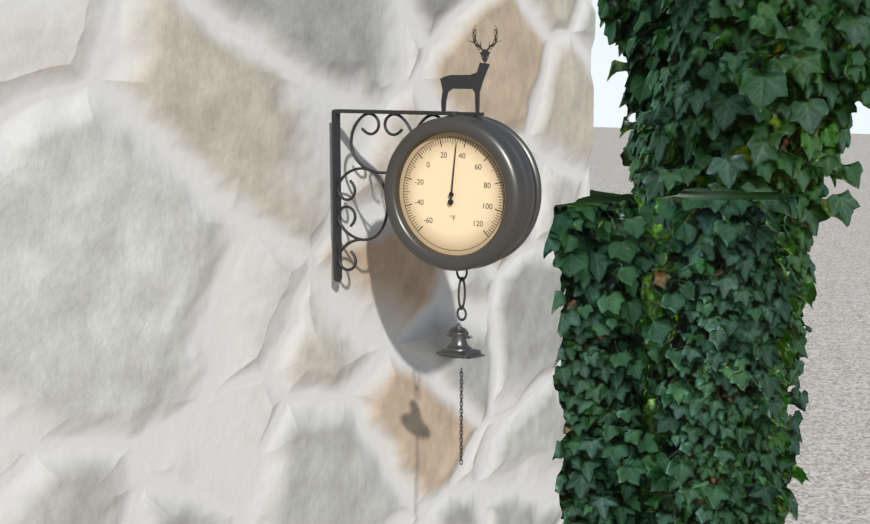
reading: 34 °F
